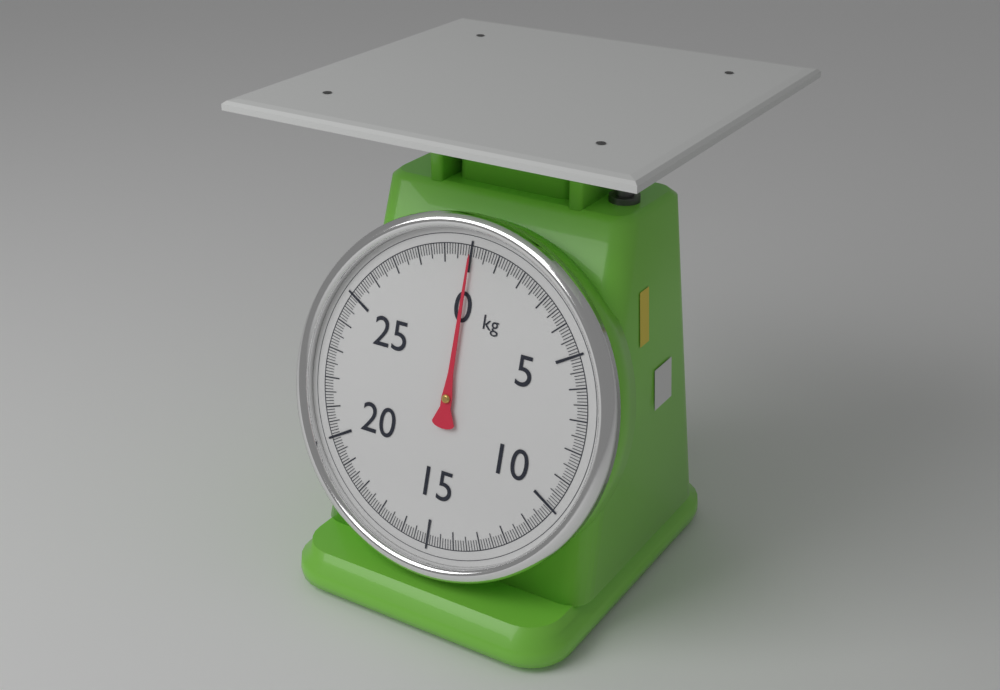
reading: 0.0 kg
